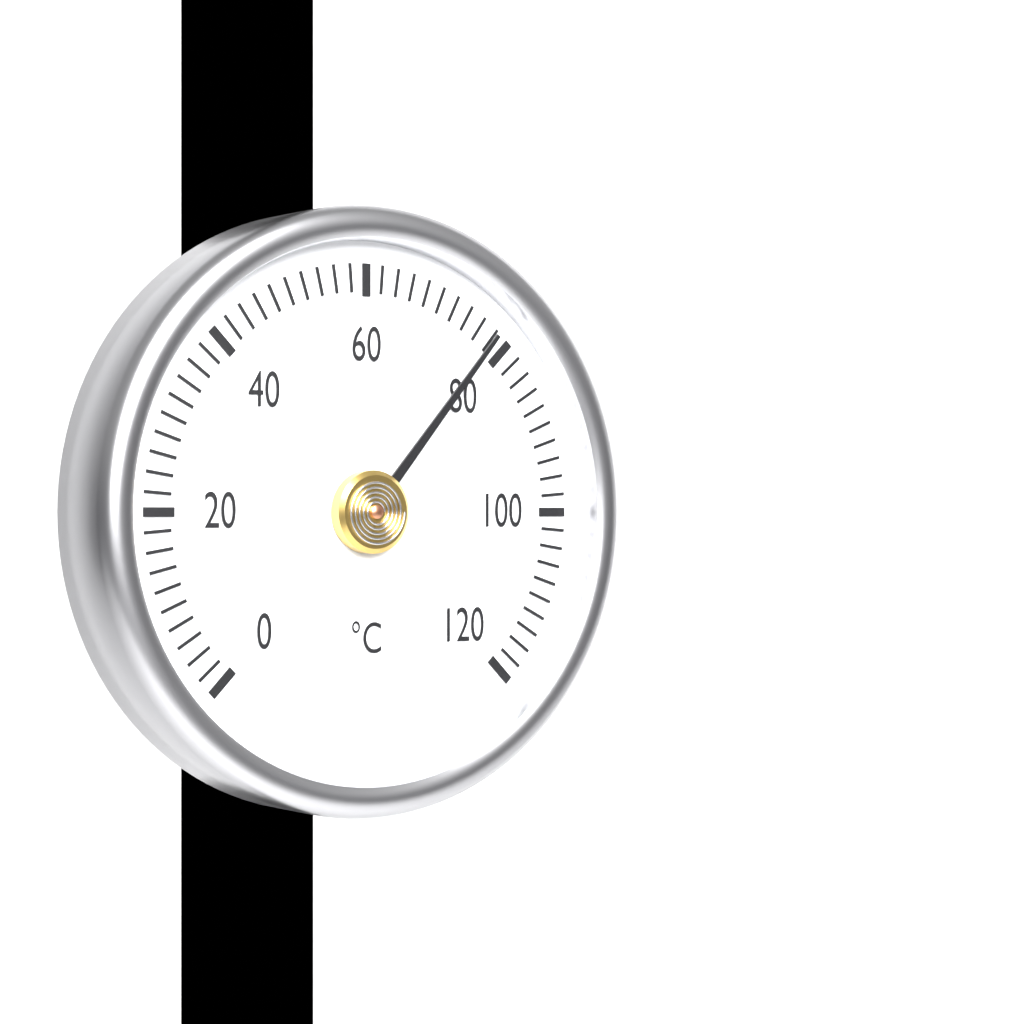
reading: 78 °C
